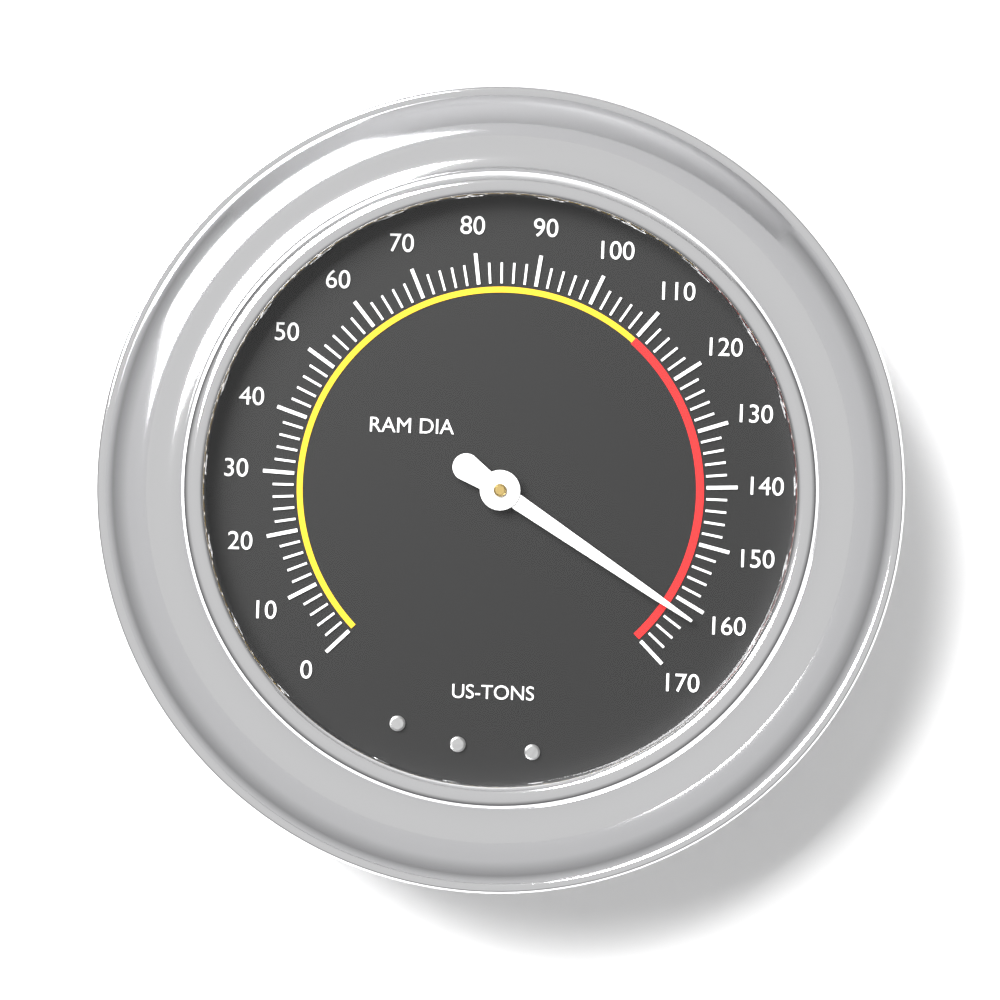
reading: 162 US-TONS
